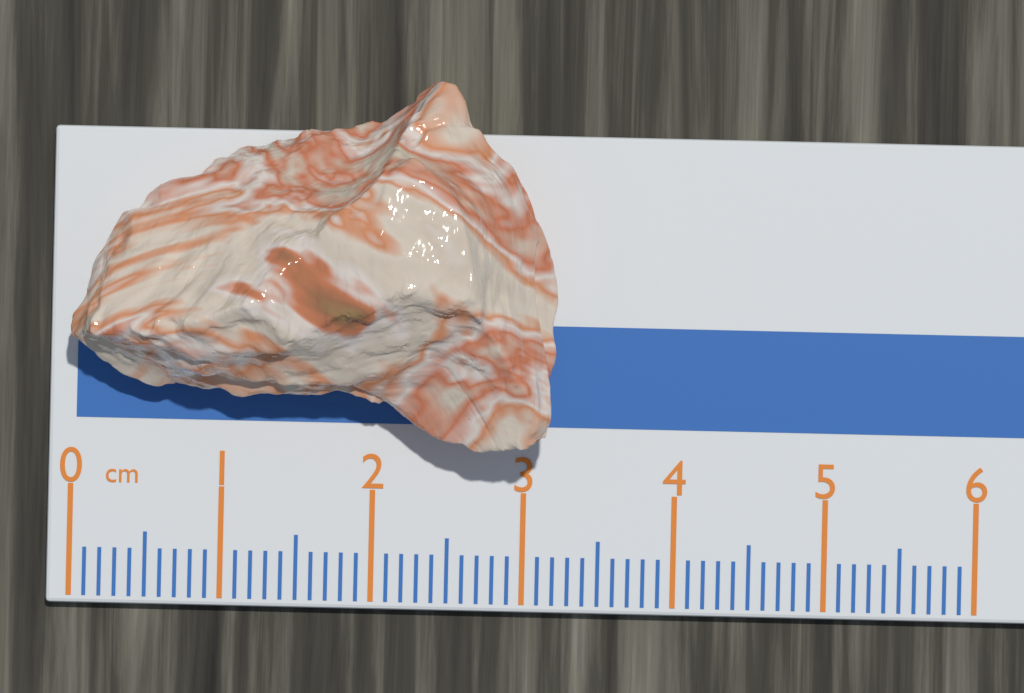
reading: 3.2 cm
